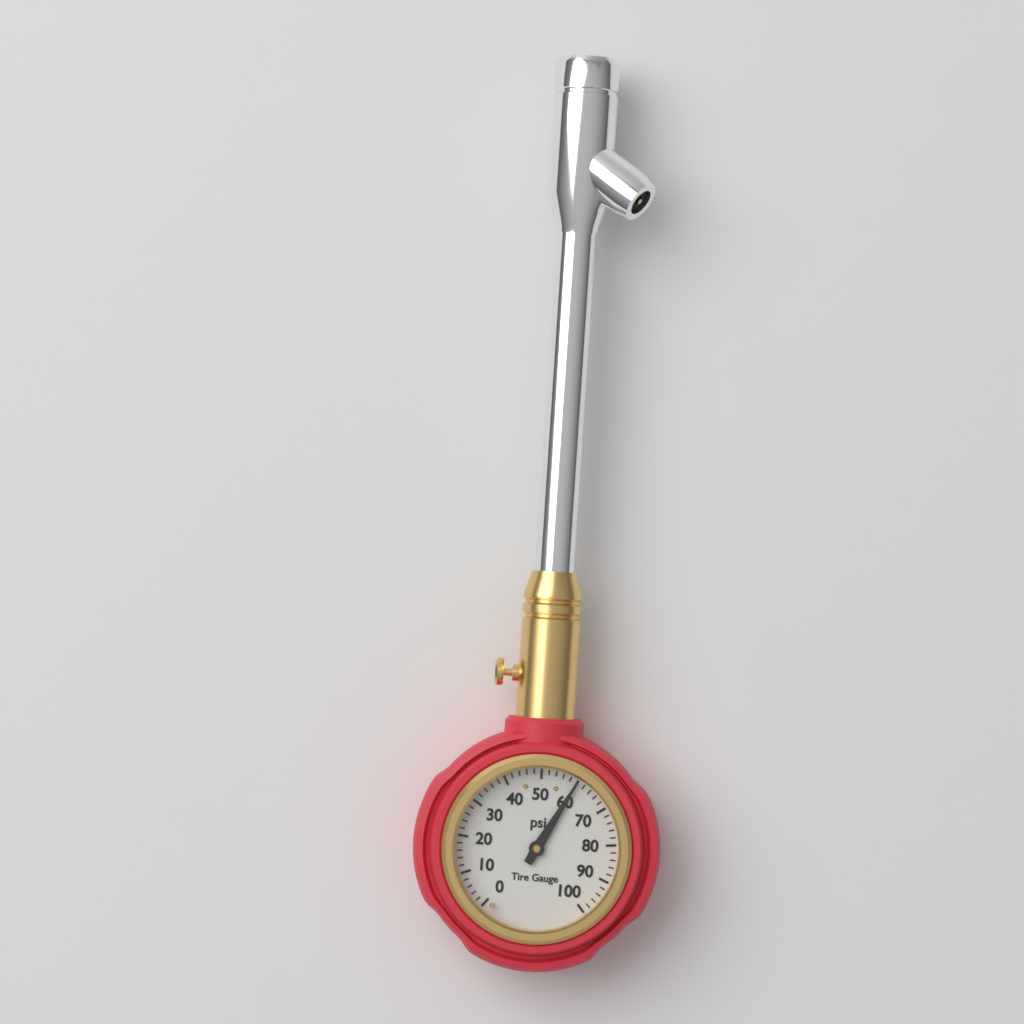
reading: 60 psi
